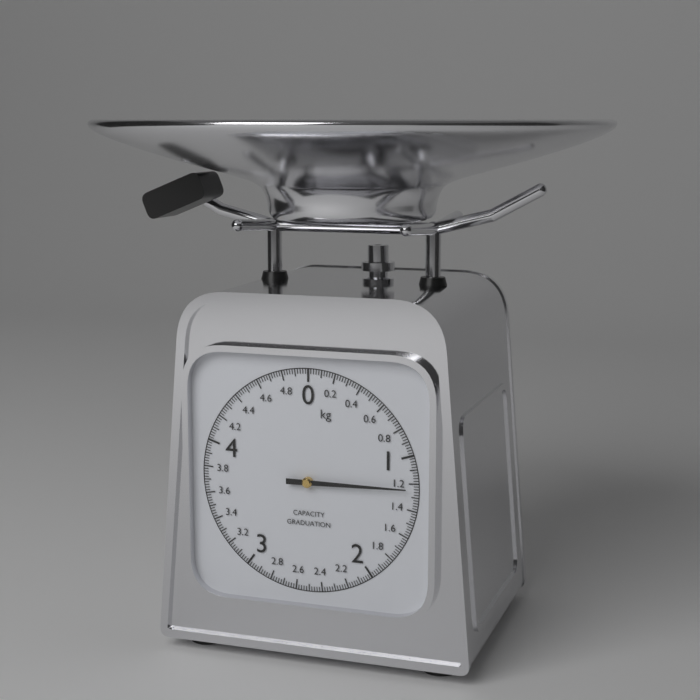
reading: 1.24 kg
